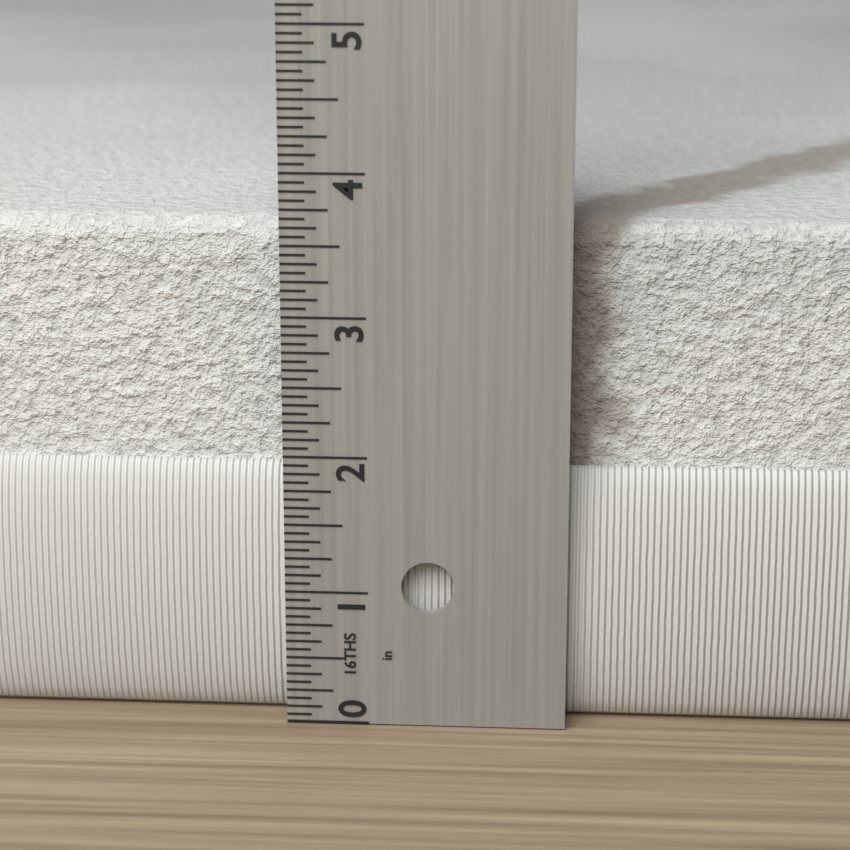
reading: 3.6250 in
